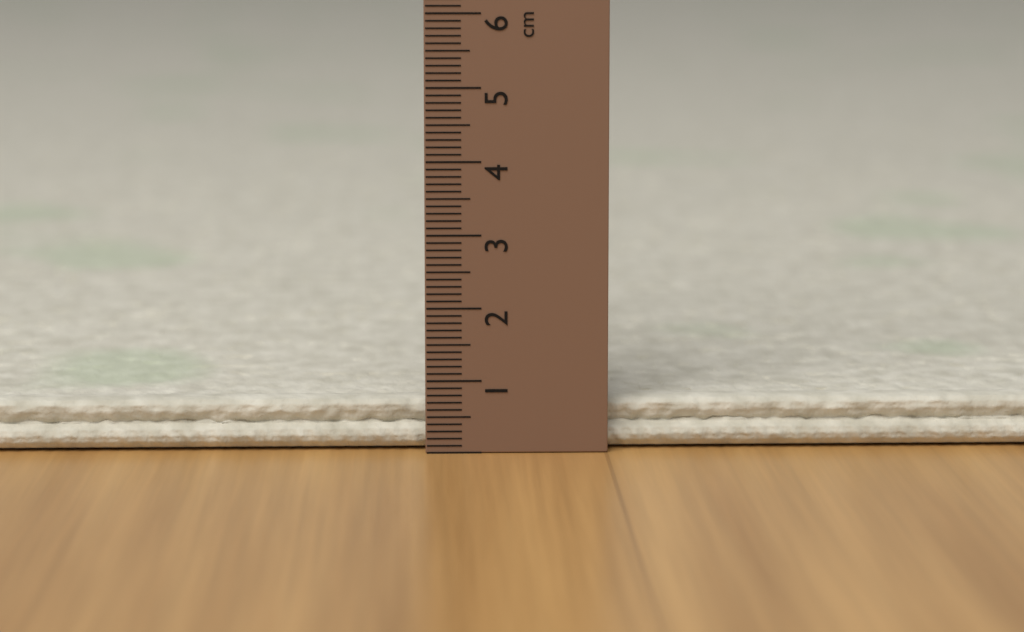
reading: 0.7 cm
